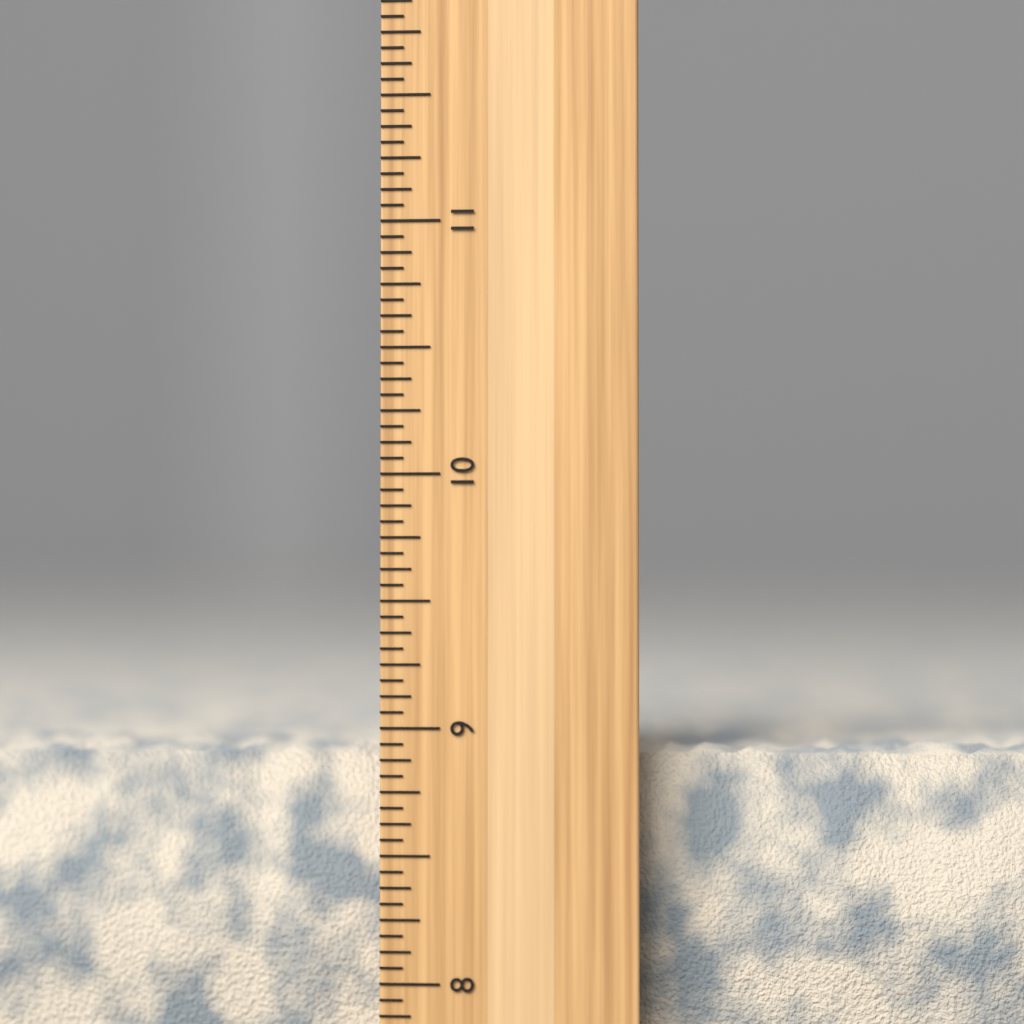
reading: 8.9375 inch
